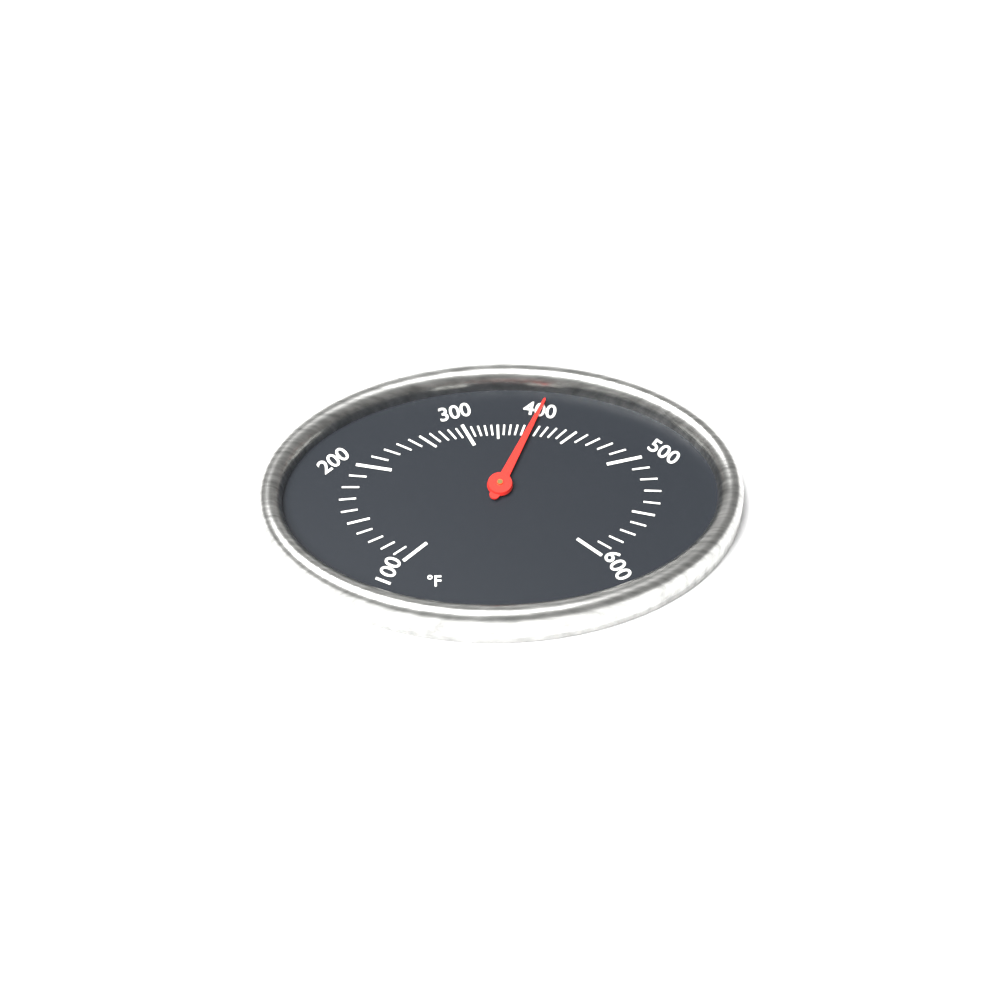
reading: 400 °F
